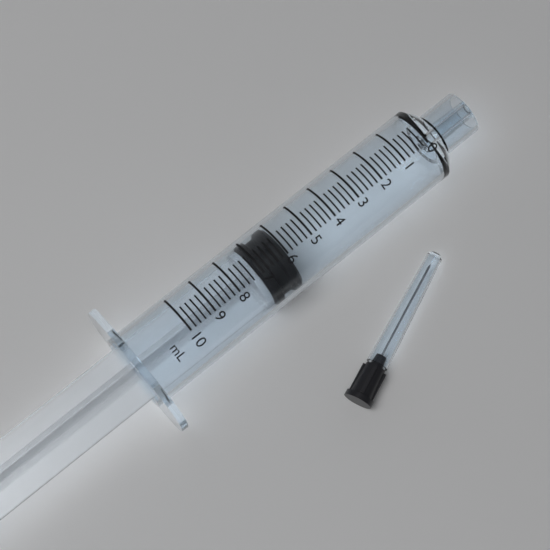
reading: 6.0 ml
